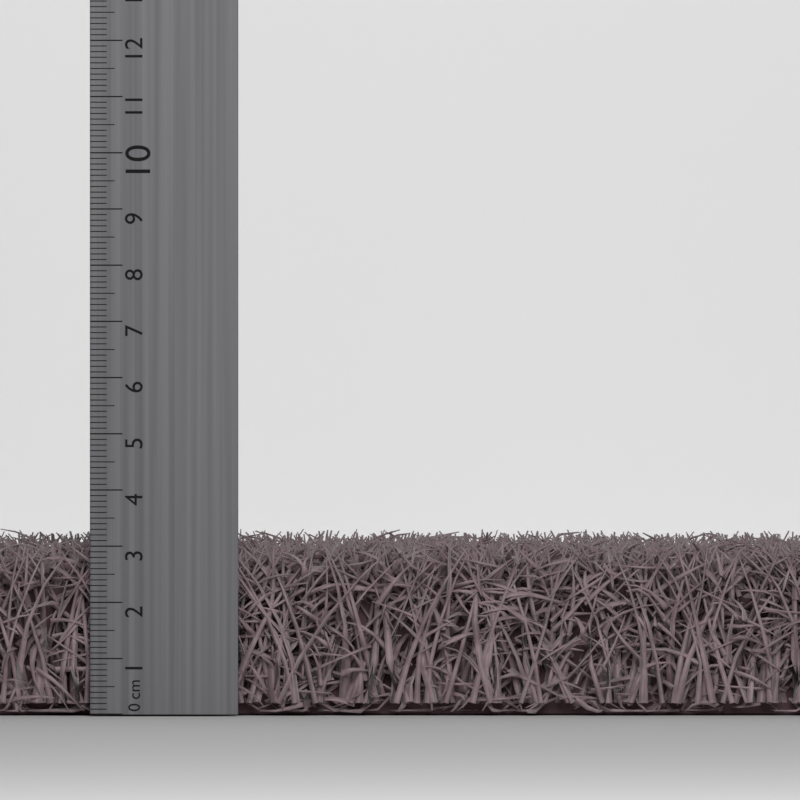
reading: 3.1 cm
